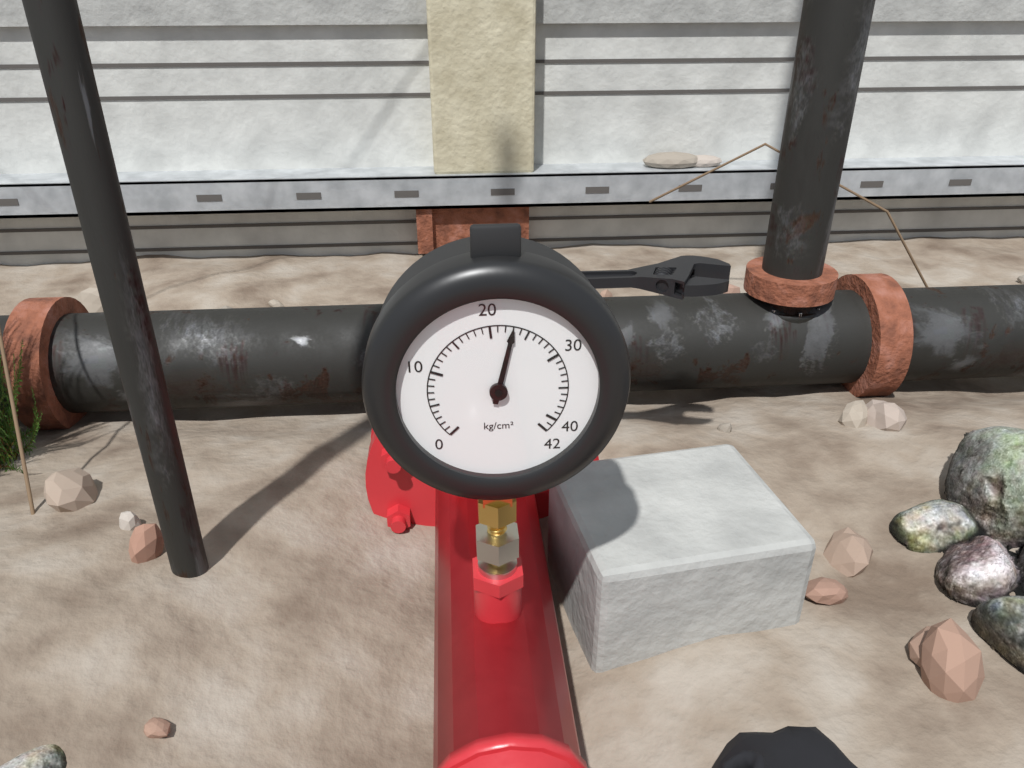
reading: 23 kg/cm²
